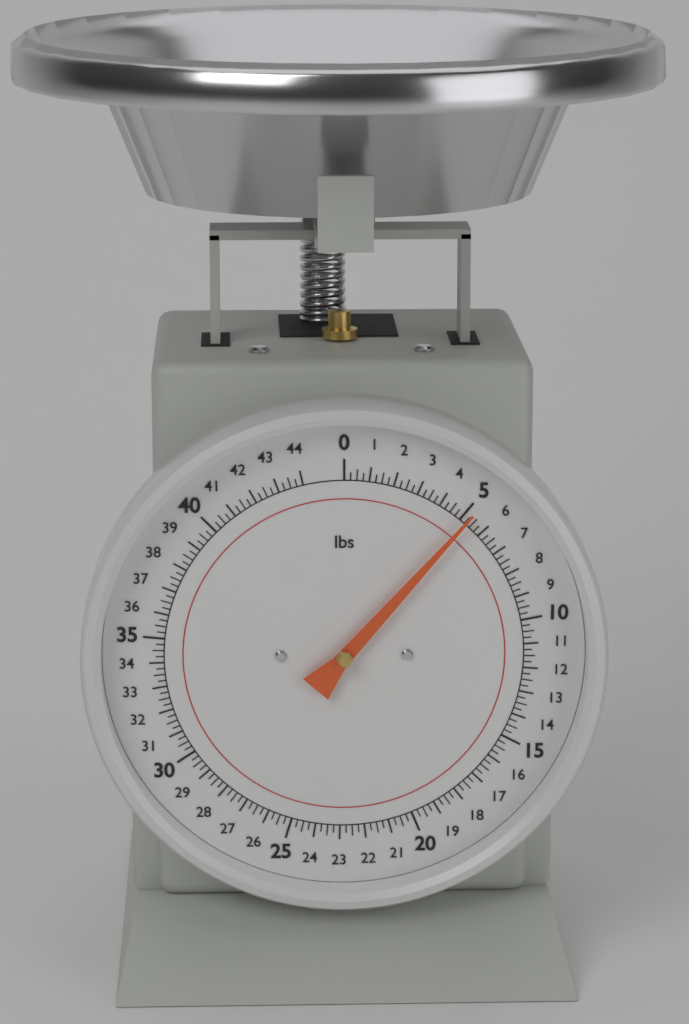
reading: 5.25 lbs
